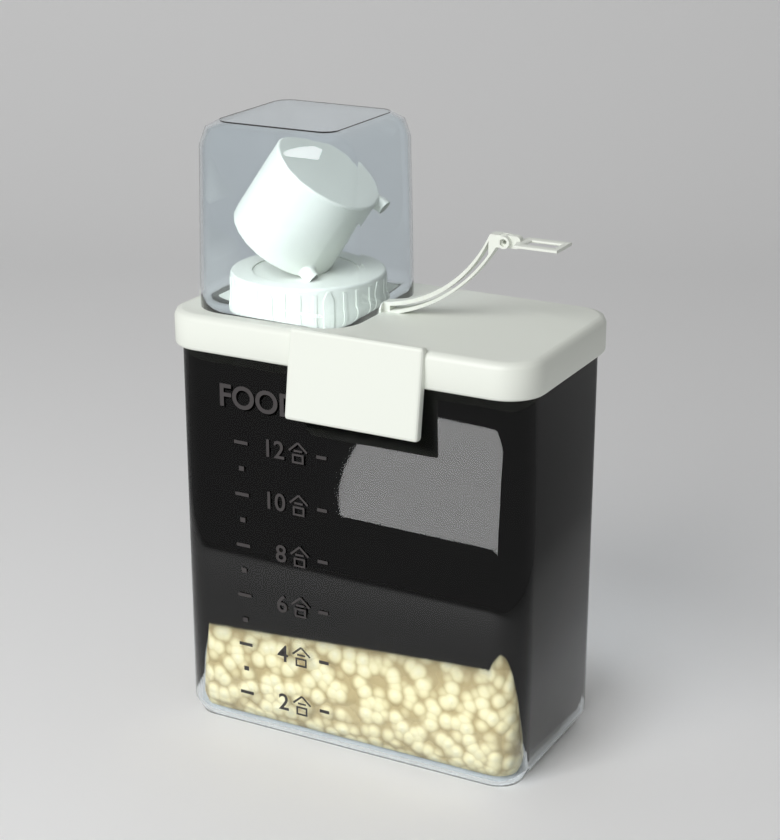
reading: 5 合
